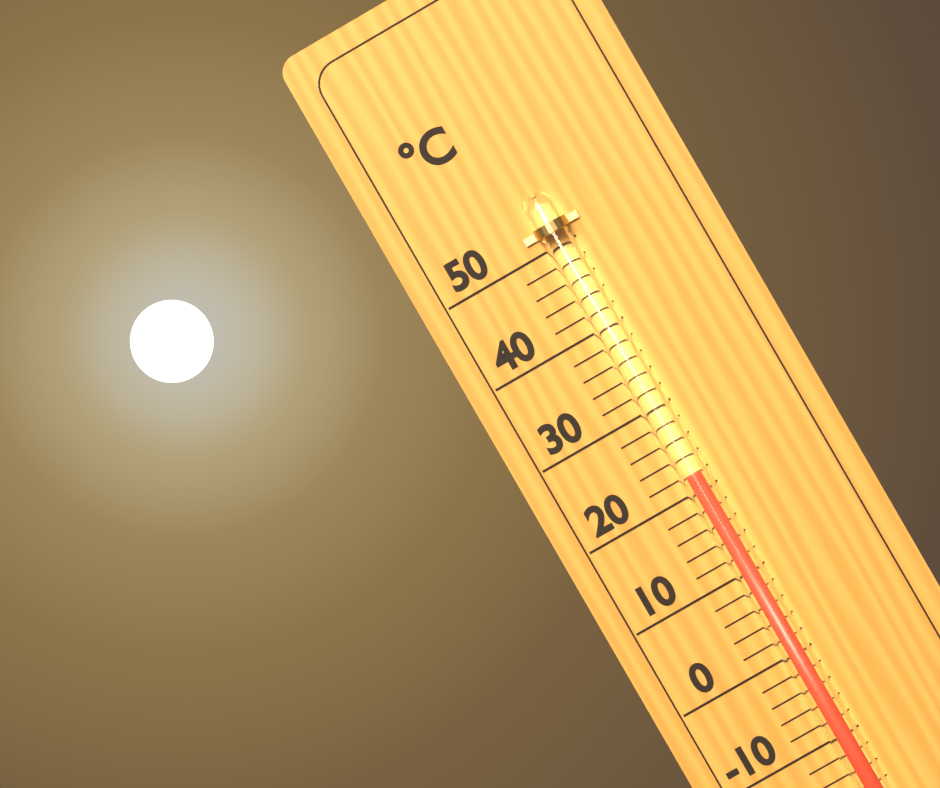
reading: 22 °C
